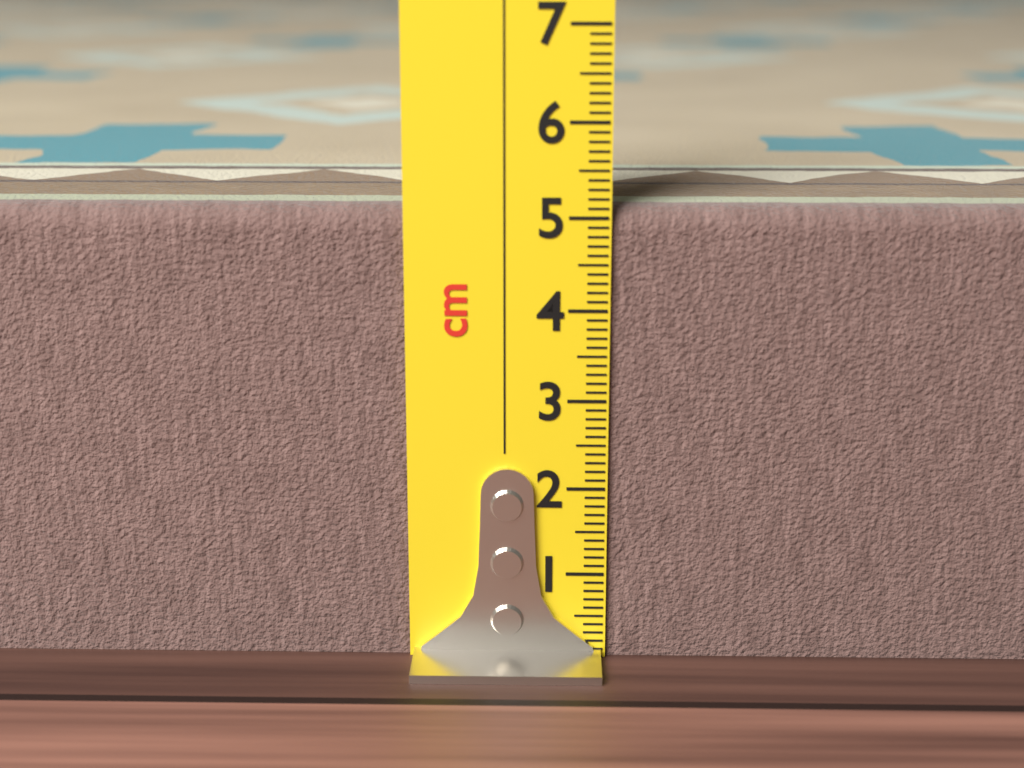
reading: 5.1 cm
